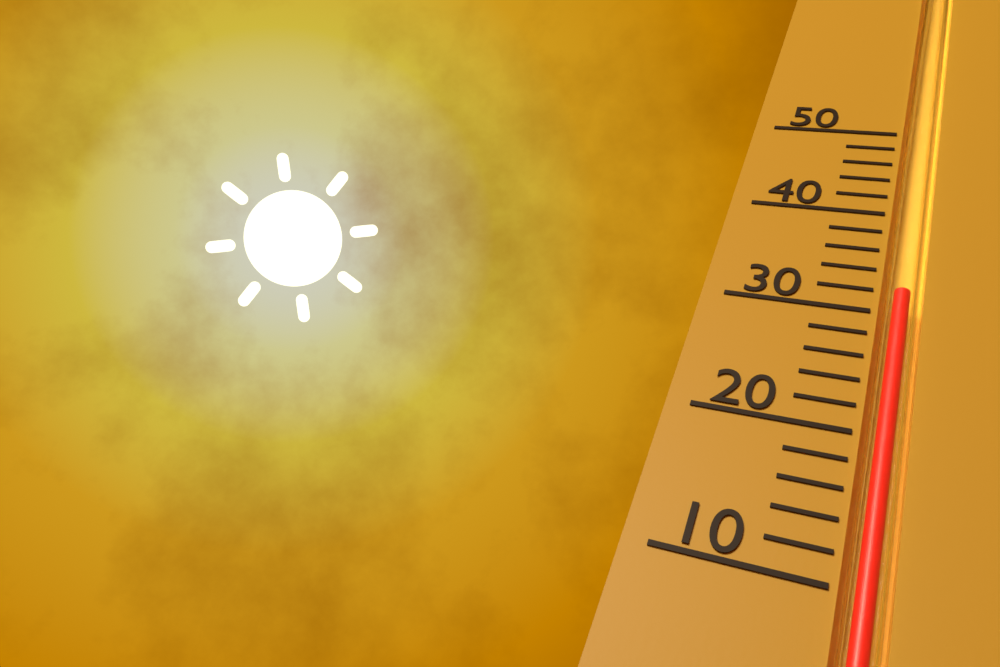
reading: 32 (no unit)
